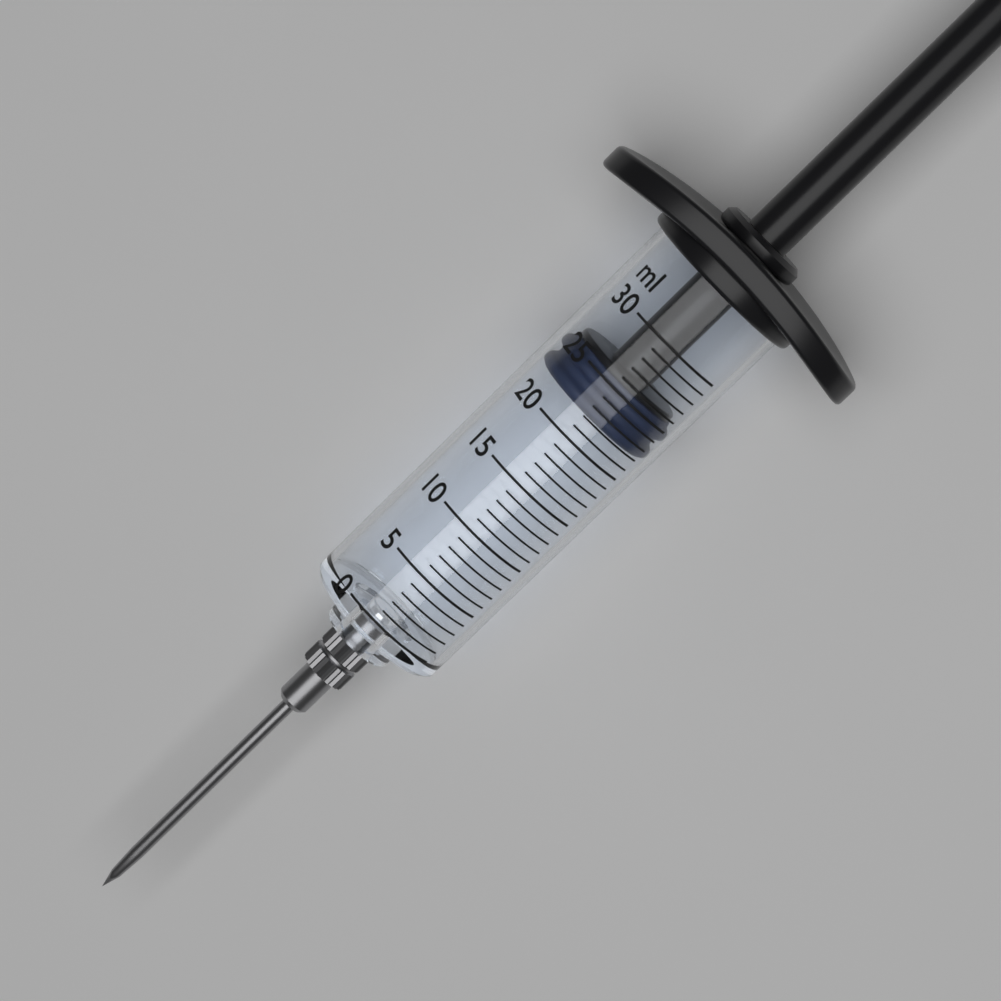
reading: 22 ml
